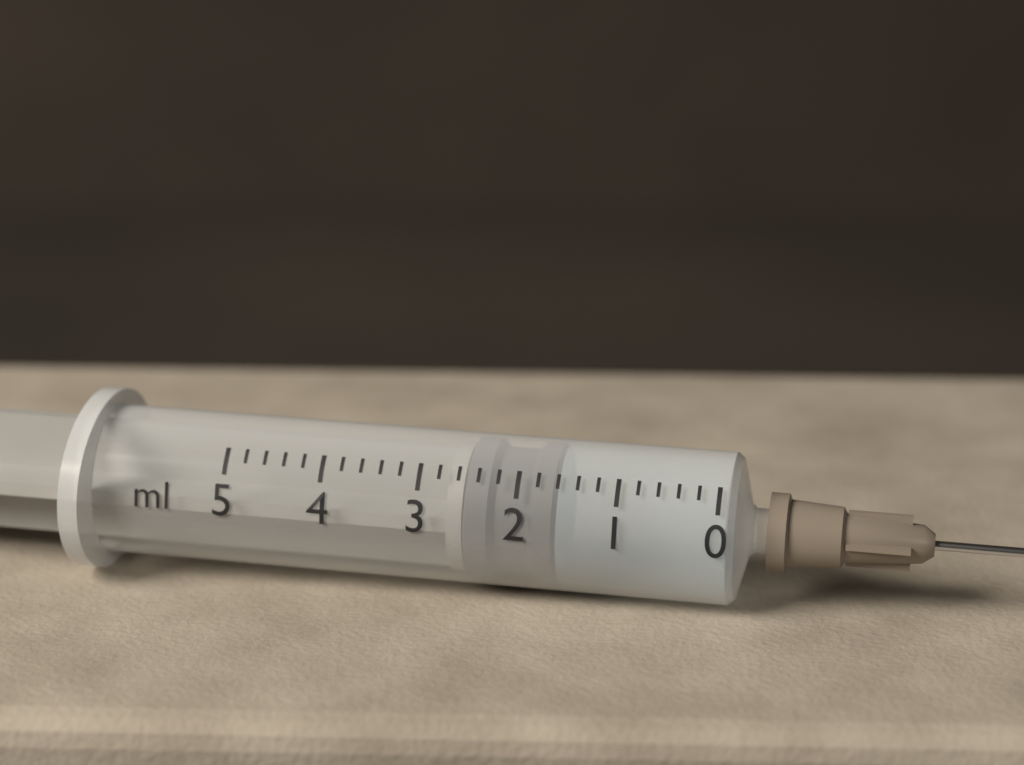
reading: 1.6 ml
